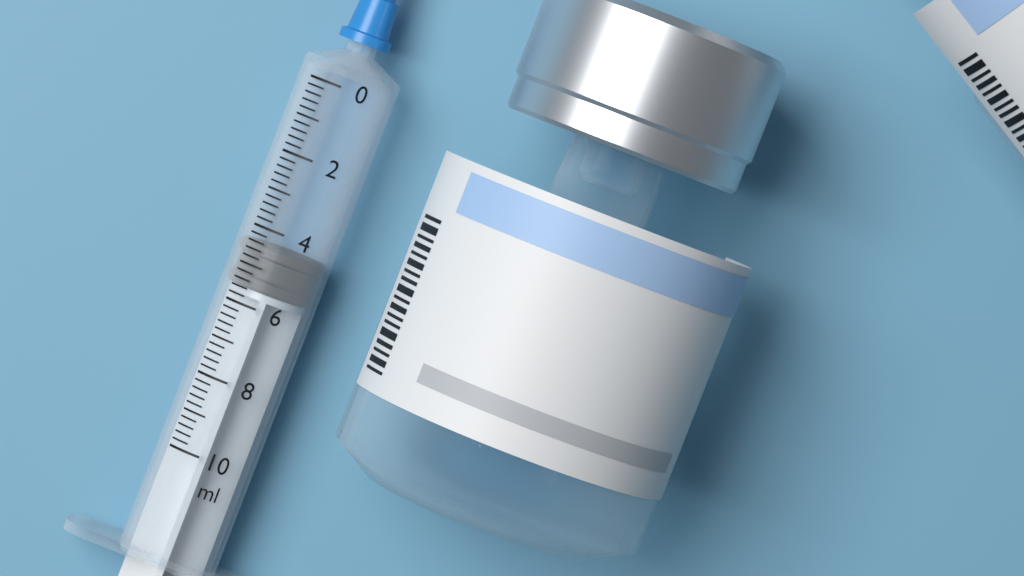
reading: 4.4 ml
